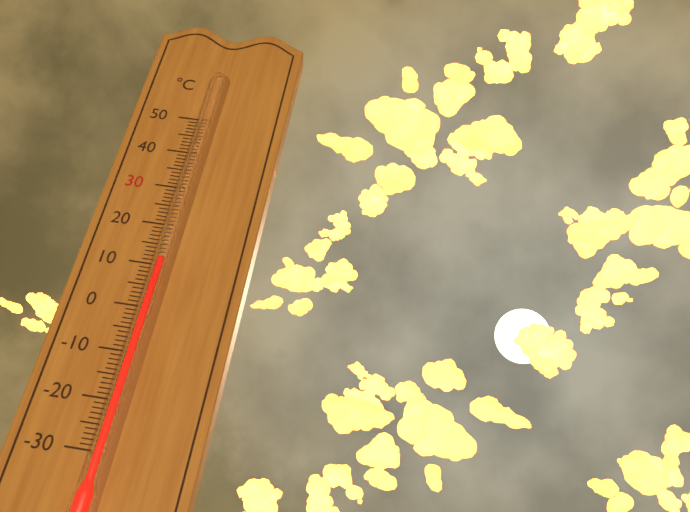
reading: 11 °C
